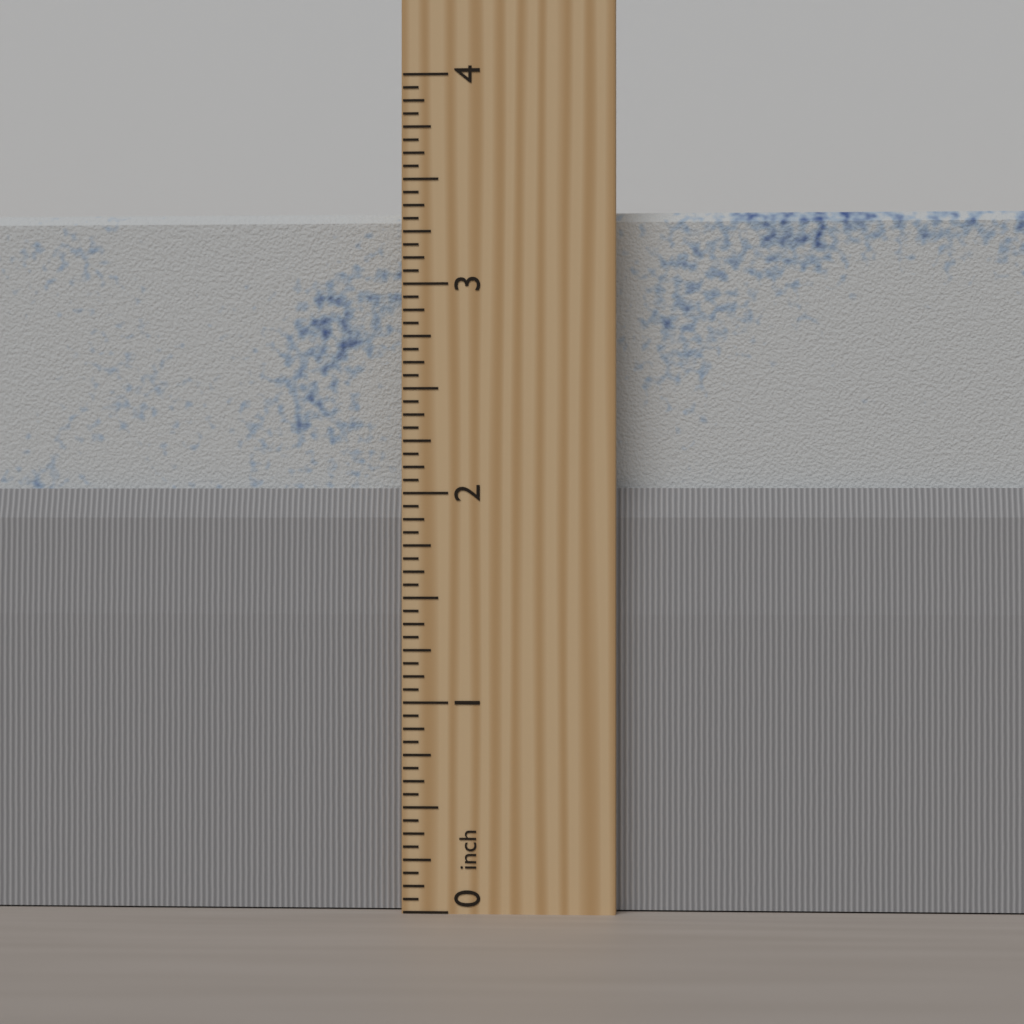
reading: 3.3750 inch
